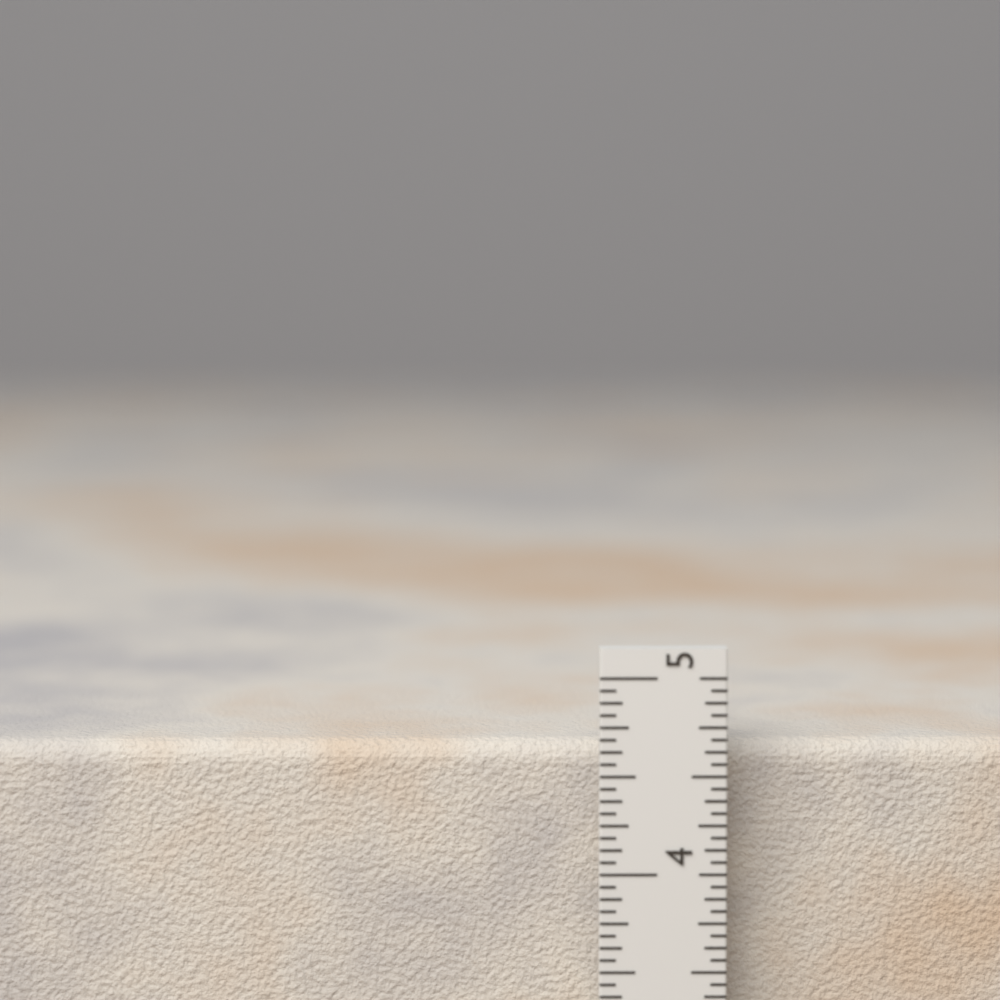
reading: 4.6250 in
